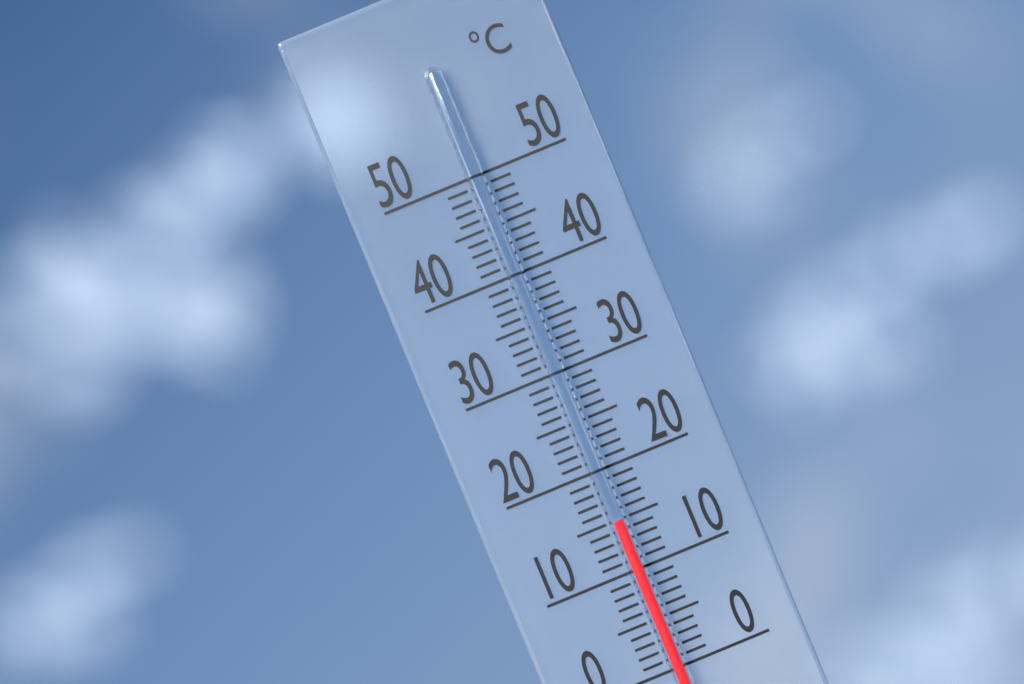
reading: 15 °C
